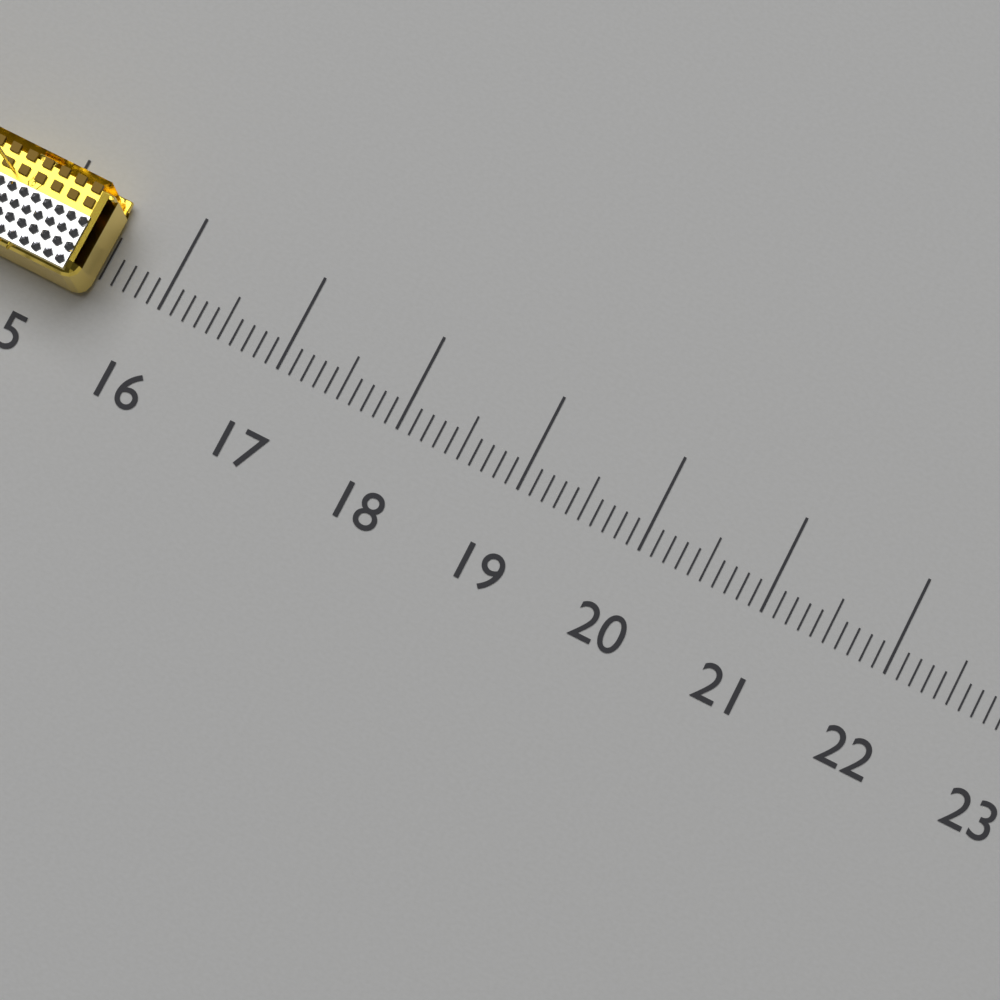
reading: 15.5 (no unit)
